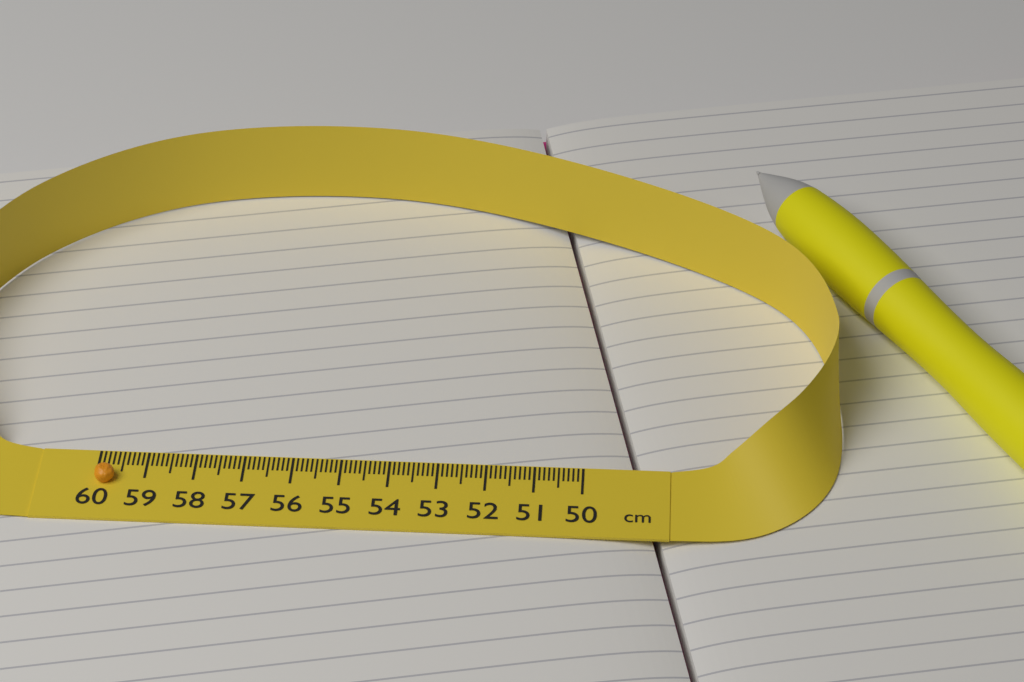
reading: 59.6 cm
